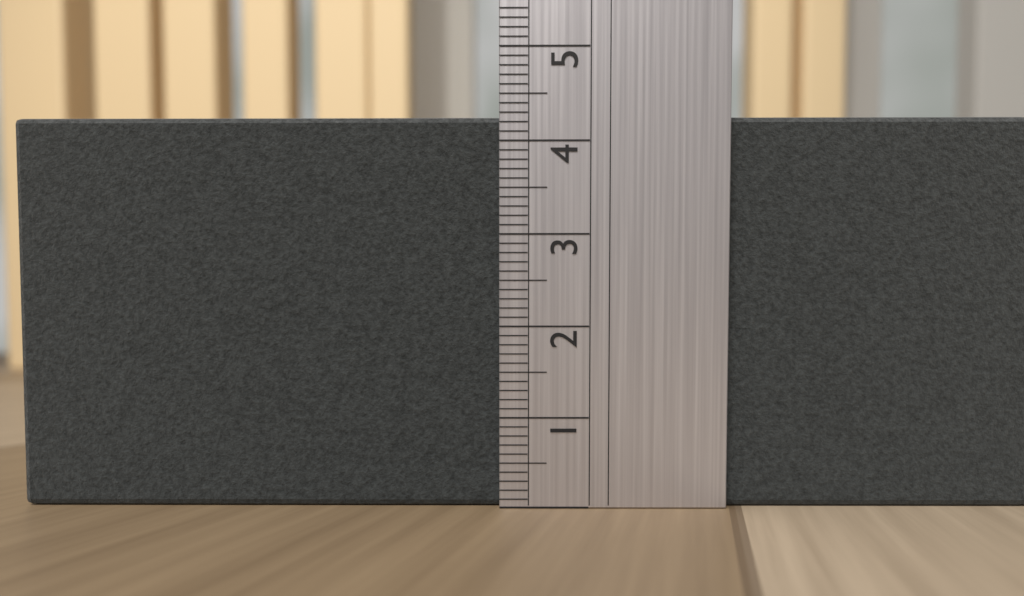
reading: 4.3 (no unit)
